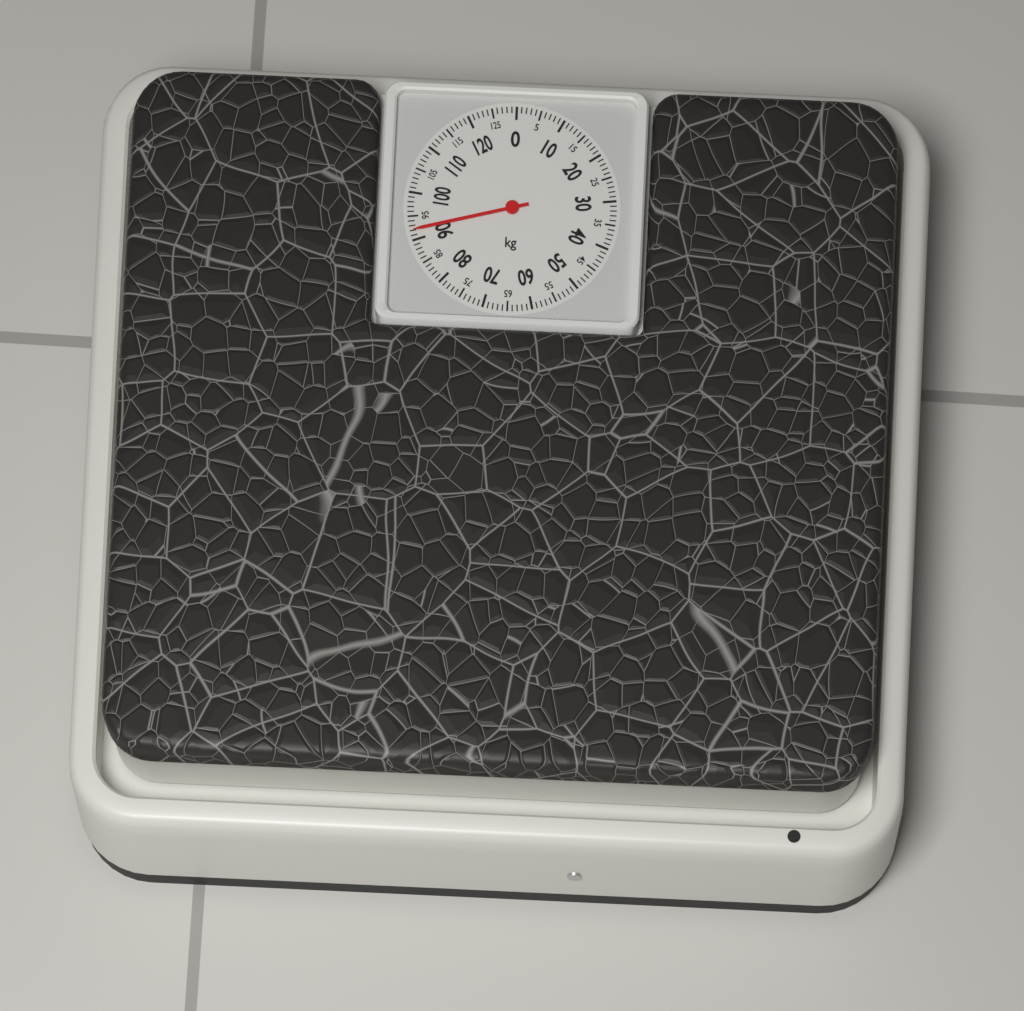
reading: 92 kg
